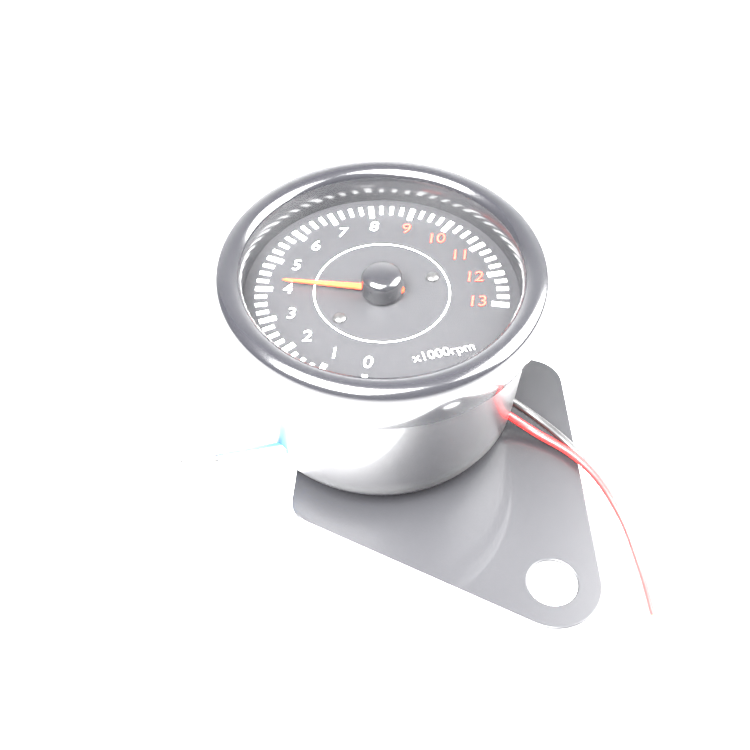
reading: 4.25 x1000 rpm
